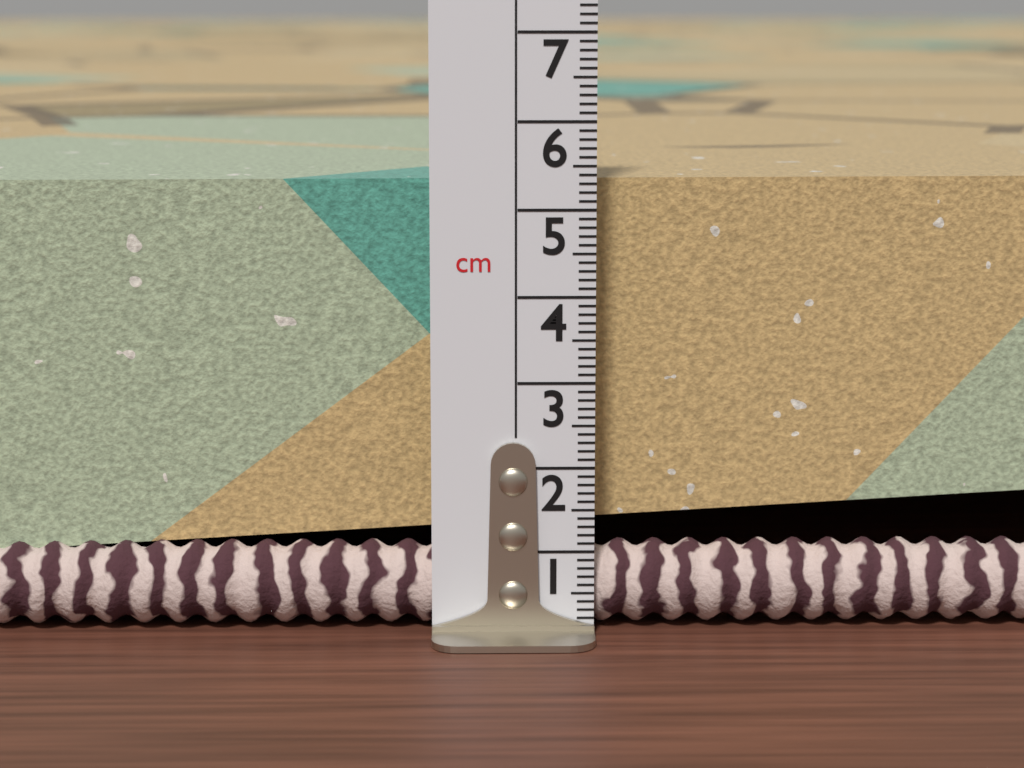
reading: 5.3 cm
